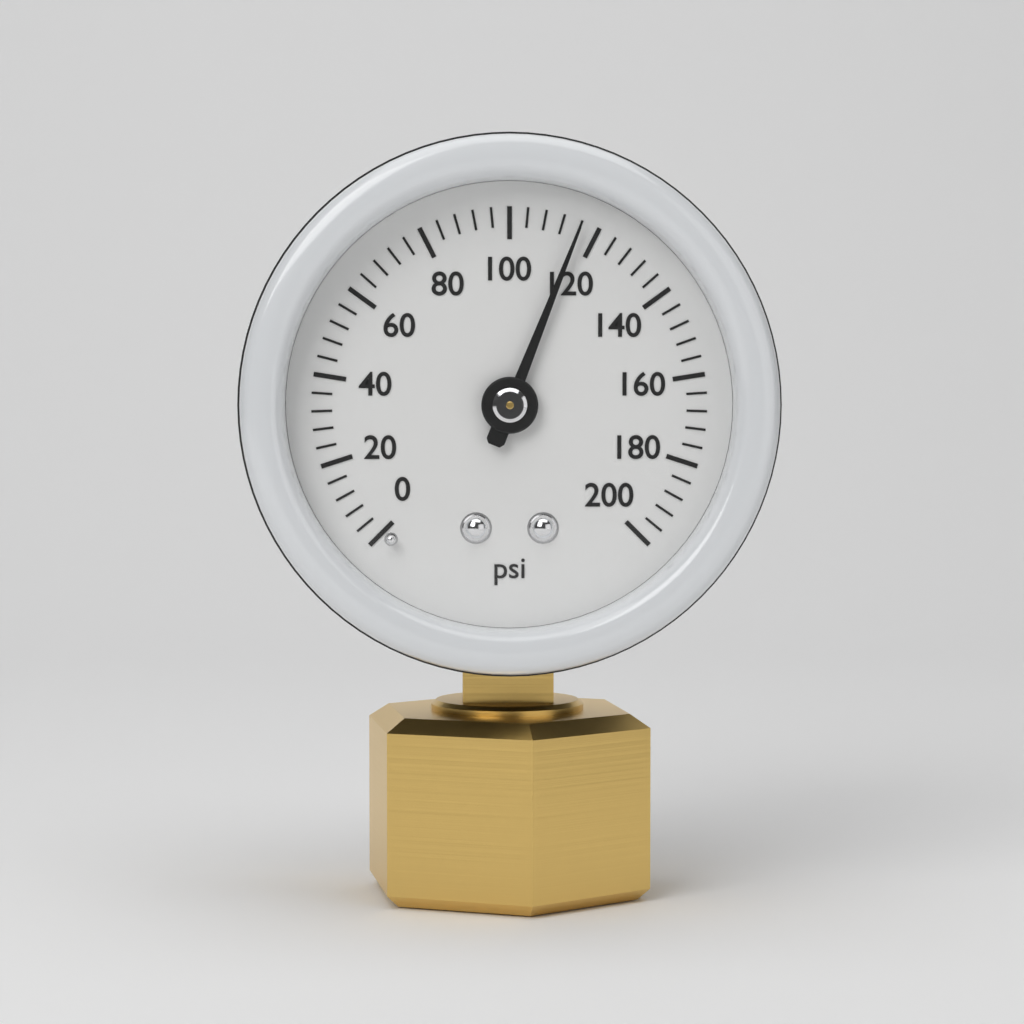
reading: 116 psi
